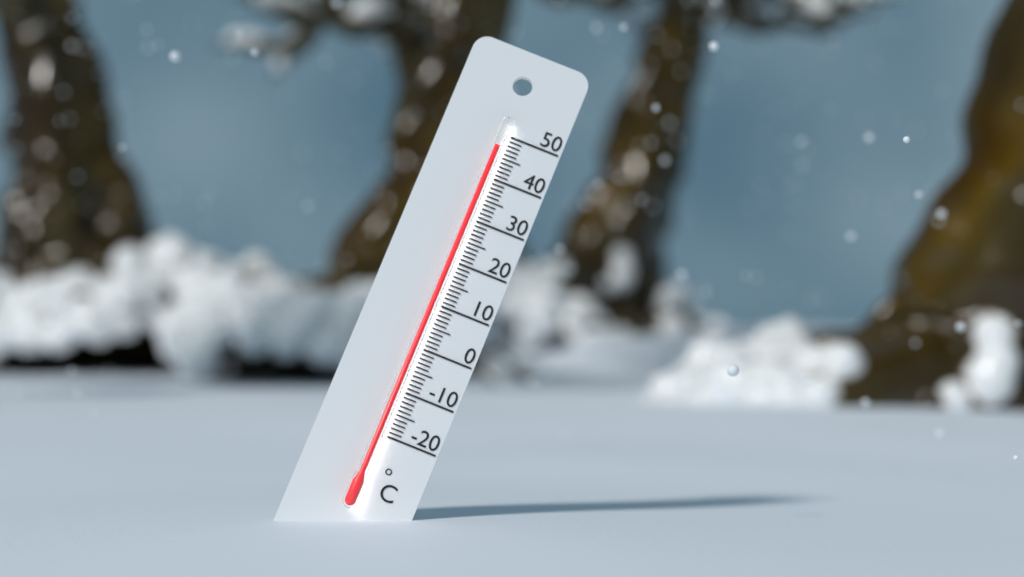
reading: 47 °C
